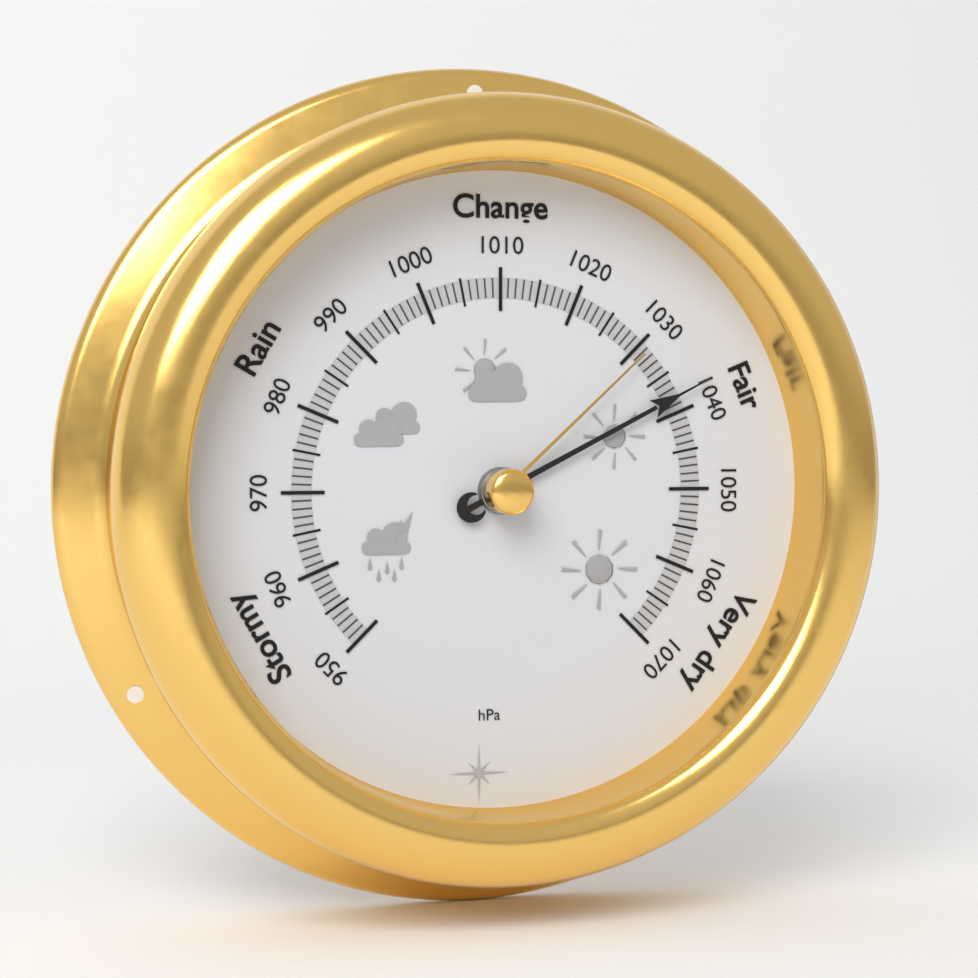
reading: 1038 hPa
